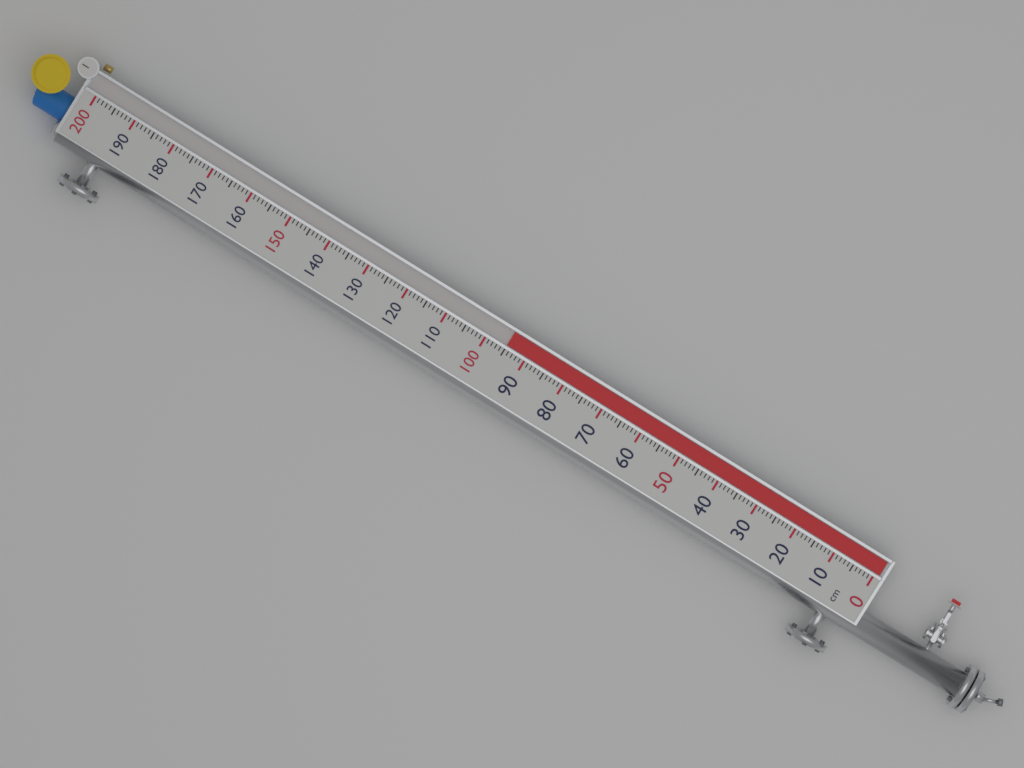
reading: 95 cm
